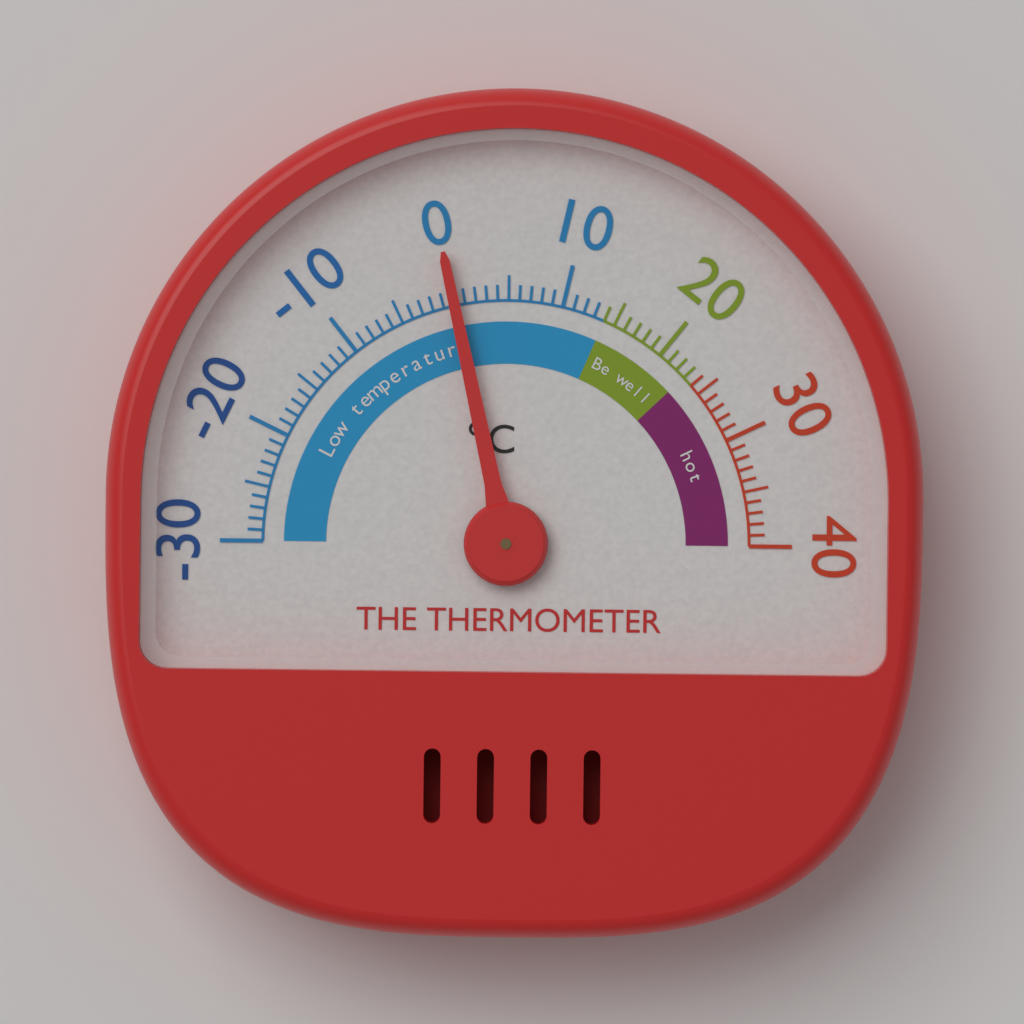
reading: 0 °C
